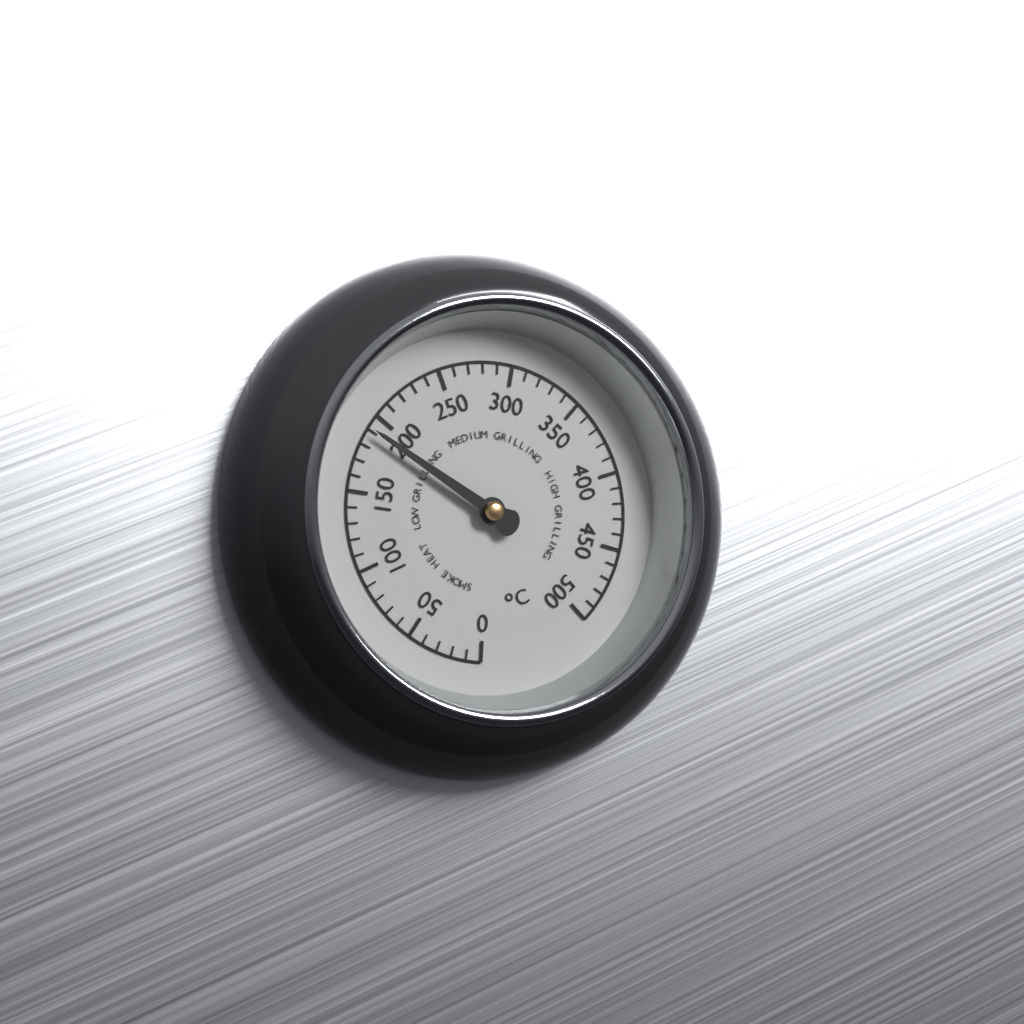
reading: 190 °C
